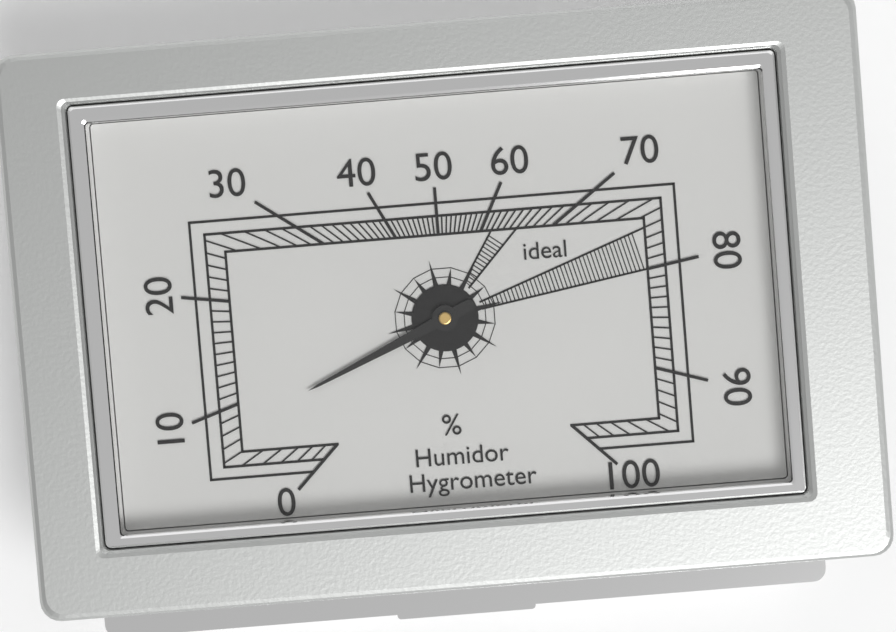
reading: 8 %
